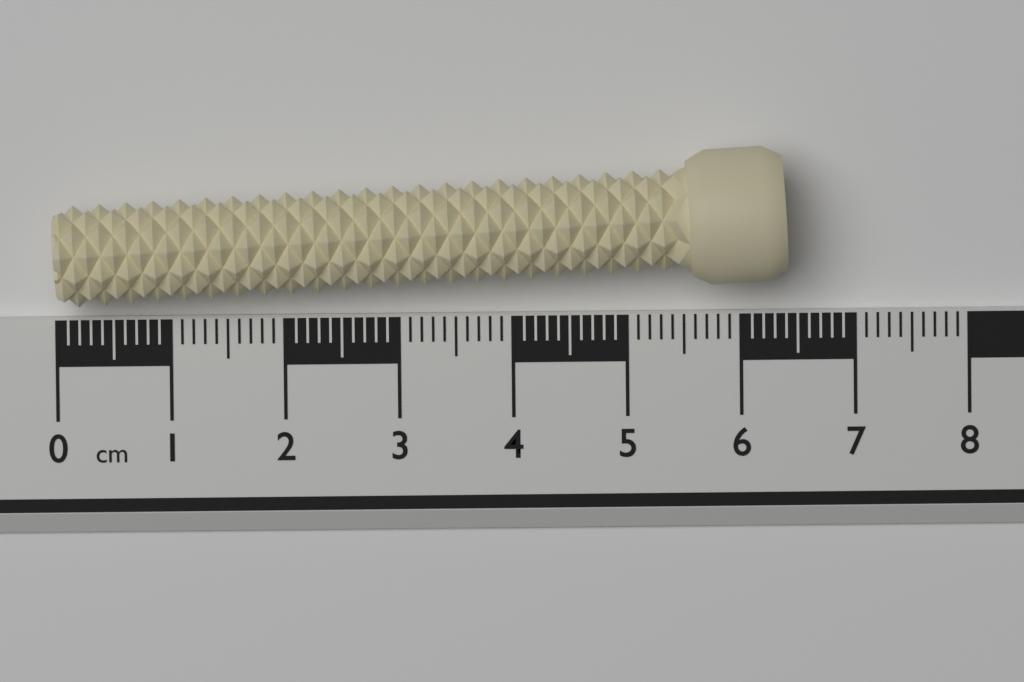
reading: 6.4 cm
